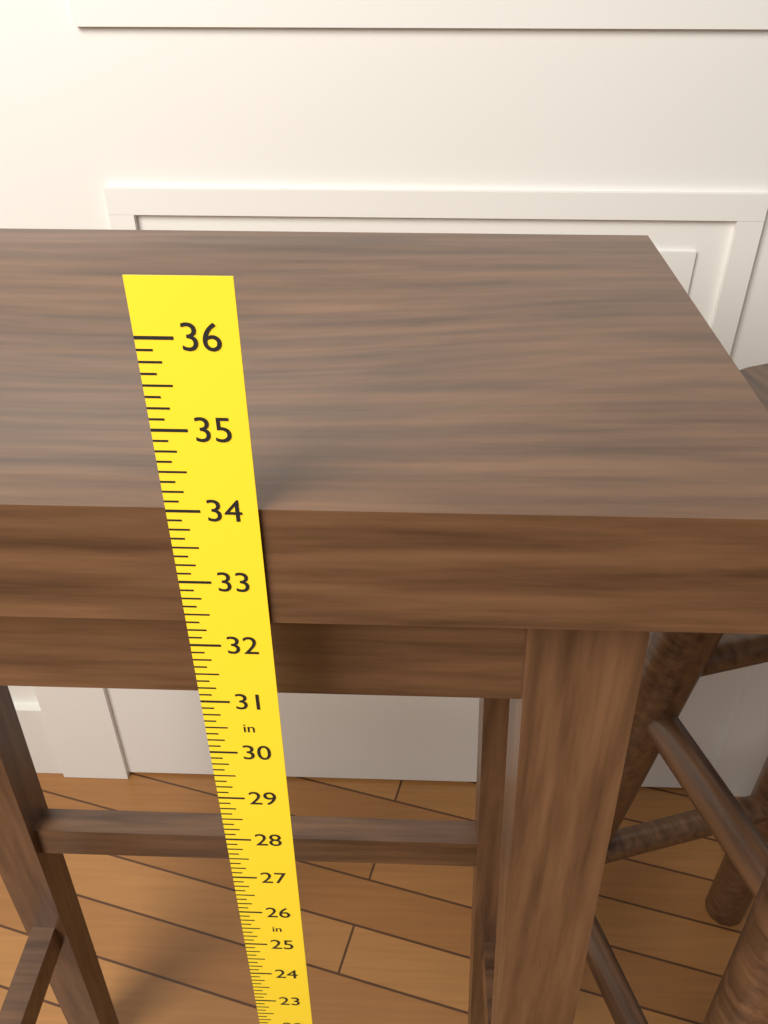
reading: 34.000 in
